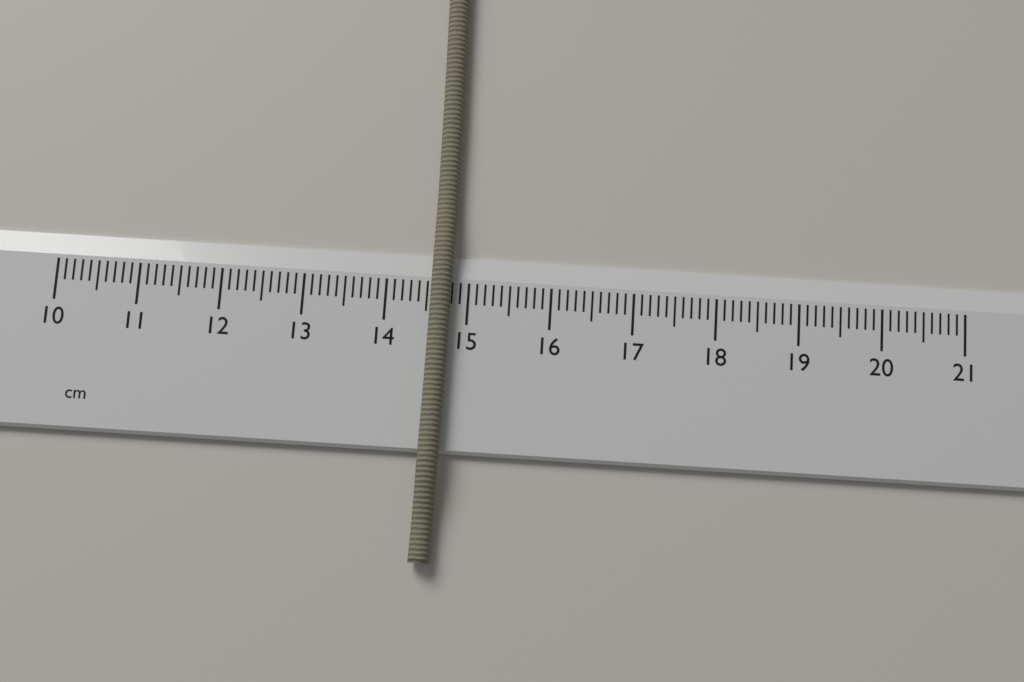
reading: 14.8 cm
